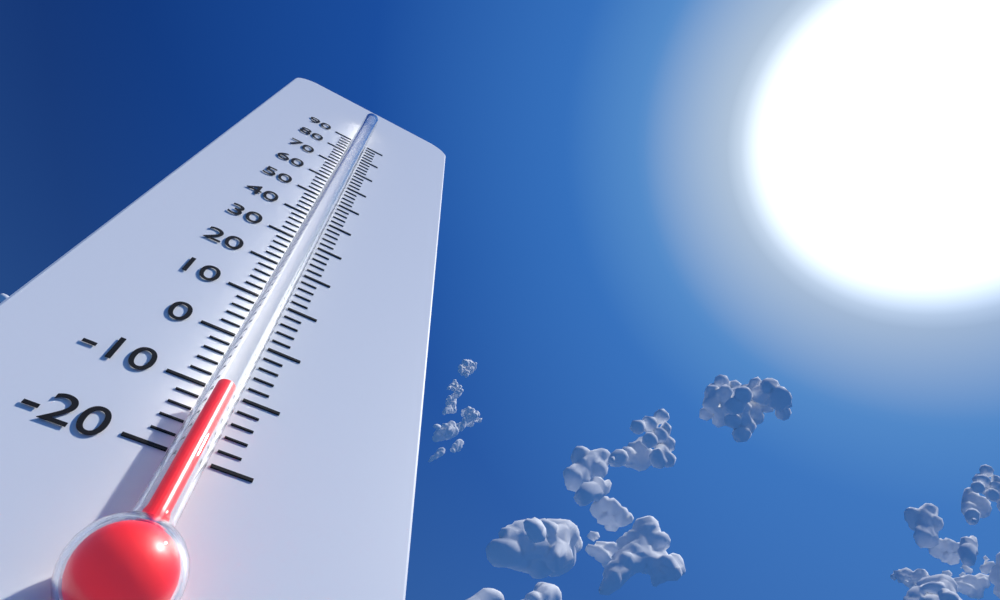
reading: -12 (no unit)
